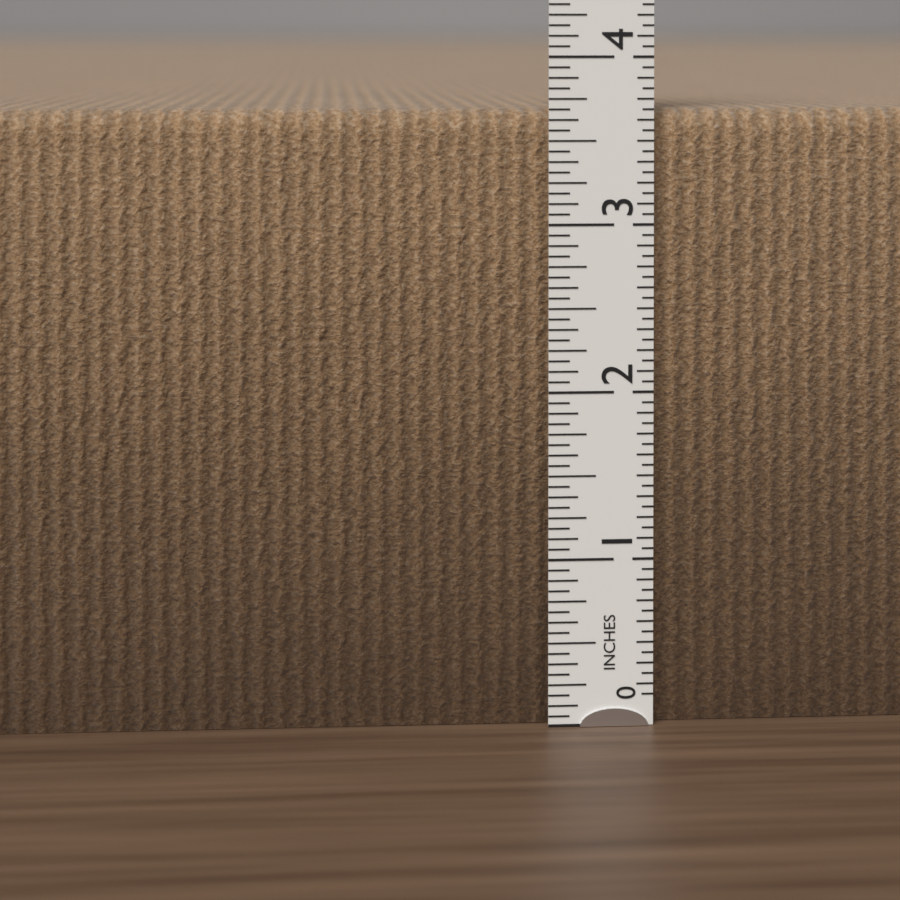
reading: 3.6875 in
